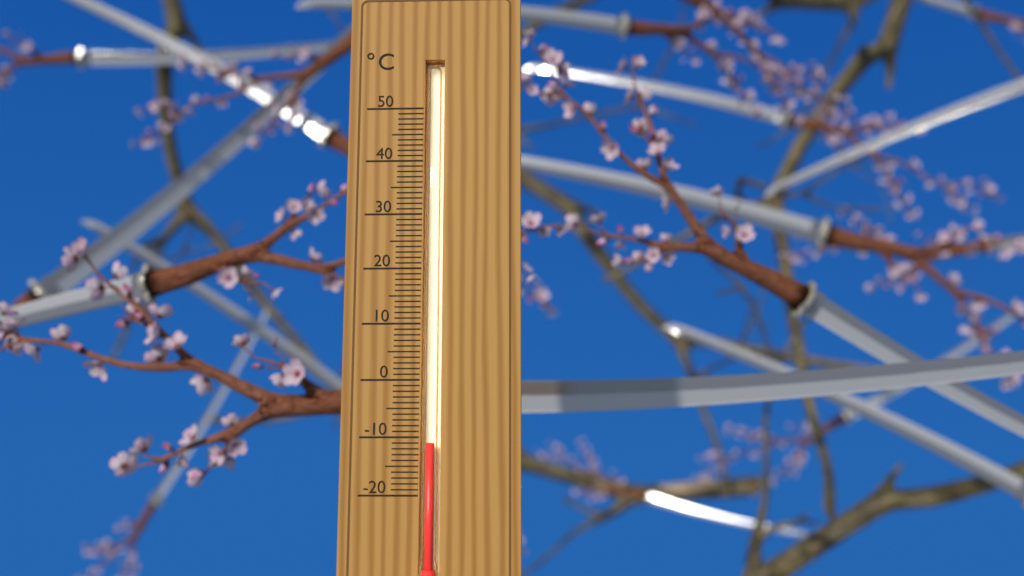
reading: -11 °C
